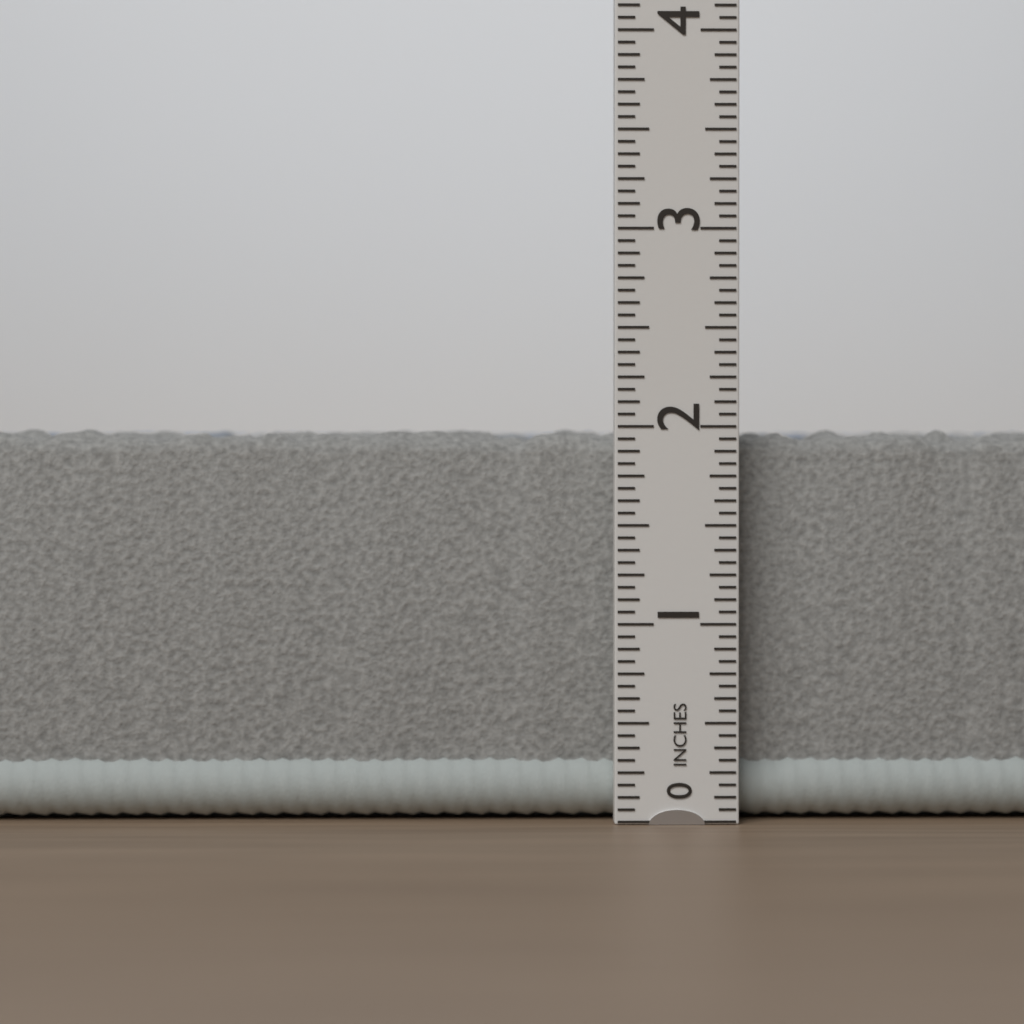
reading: 2.0000 in
